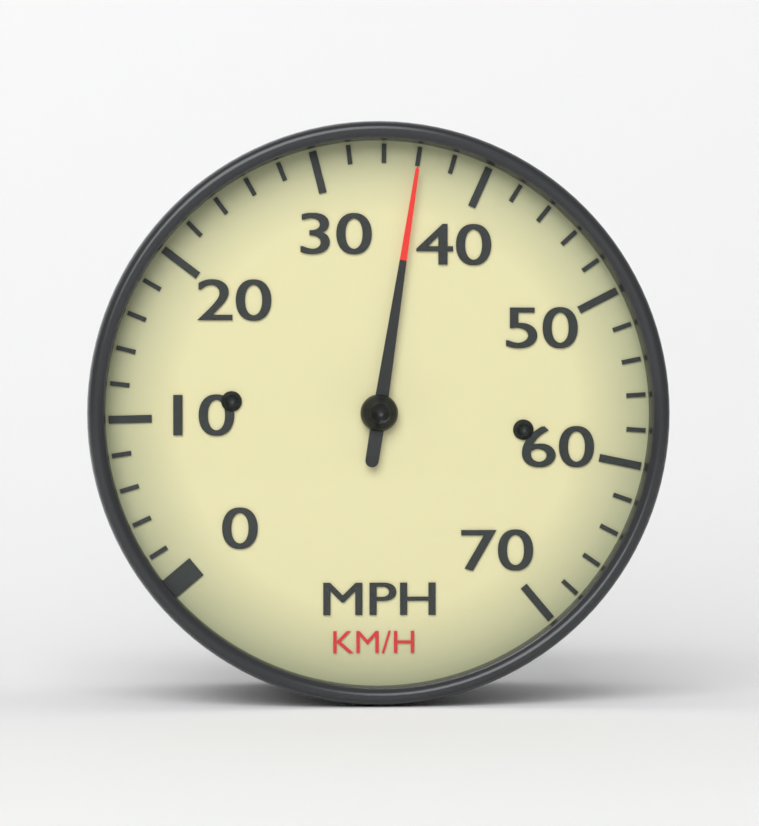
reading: 36 mph
